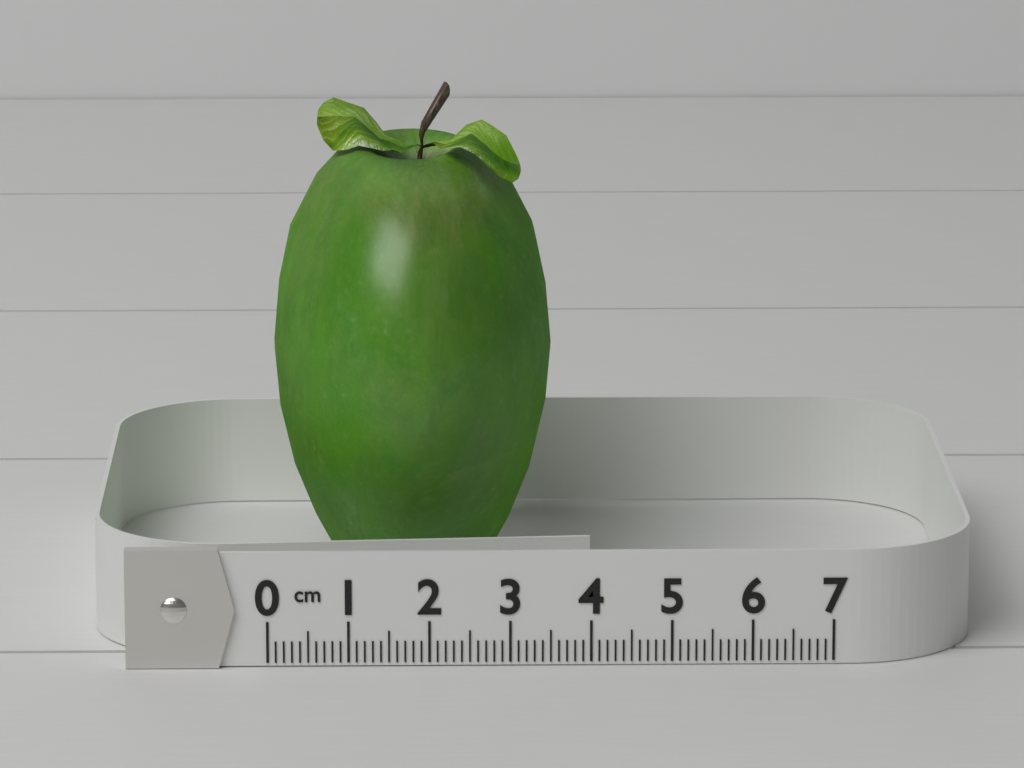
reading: 3.6 cm
